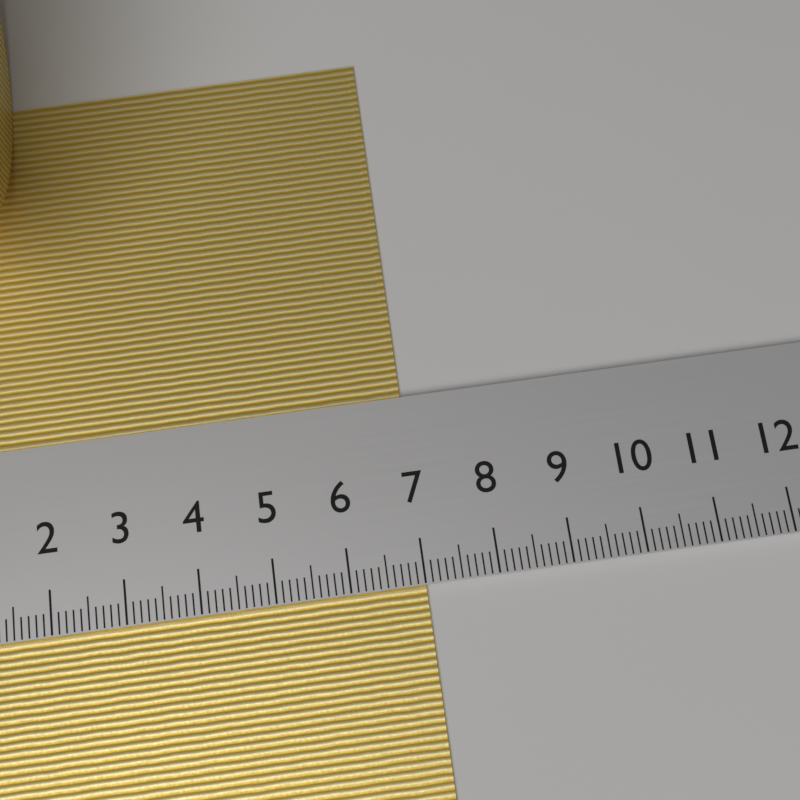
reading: 7.0 cm
